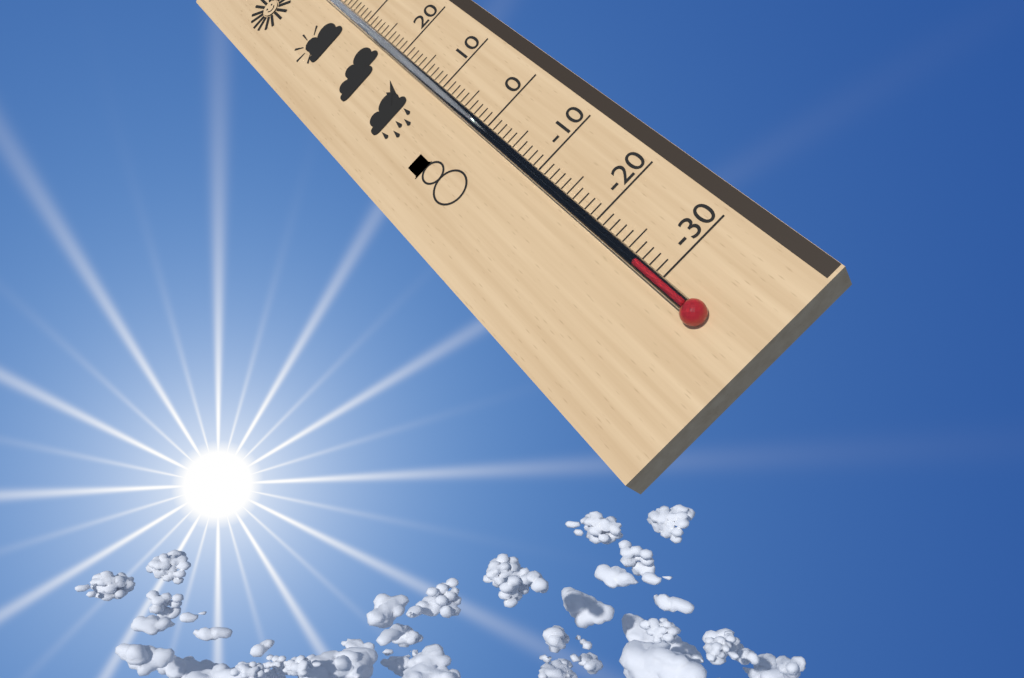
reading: -27 °C
